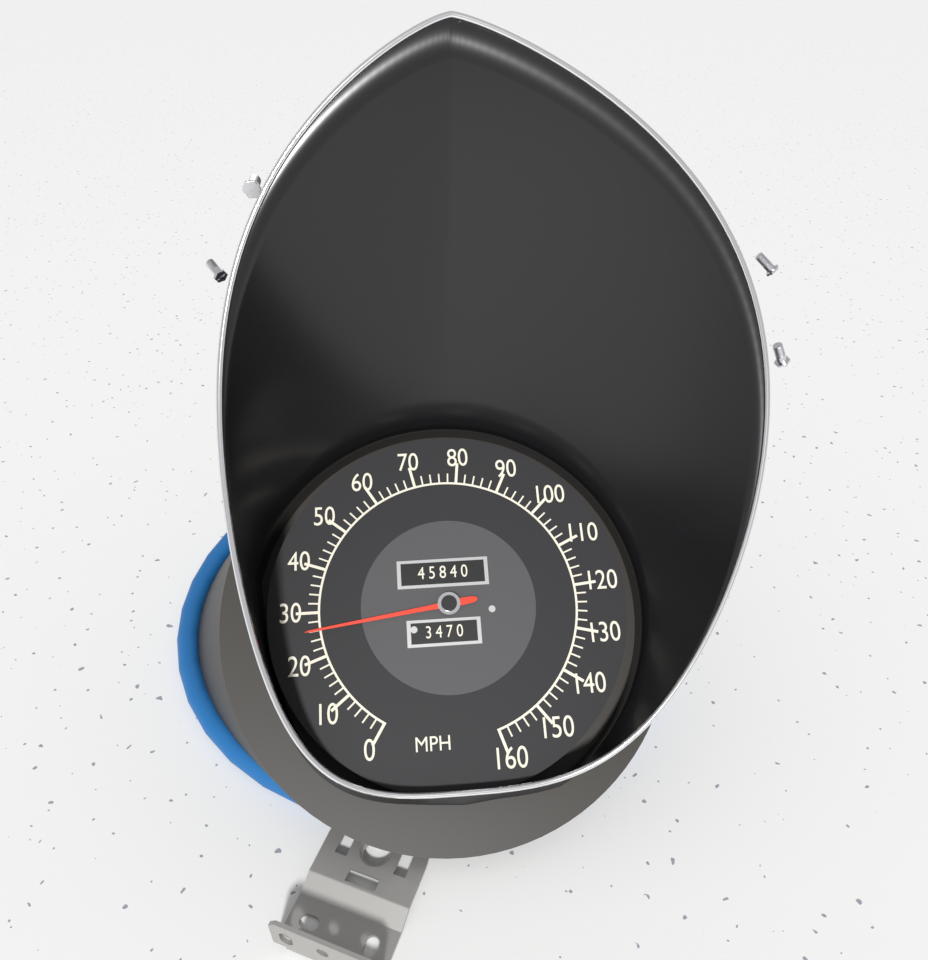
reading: 26 MPH
